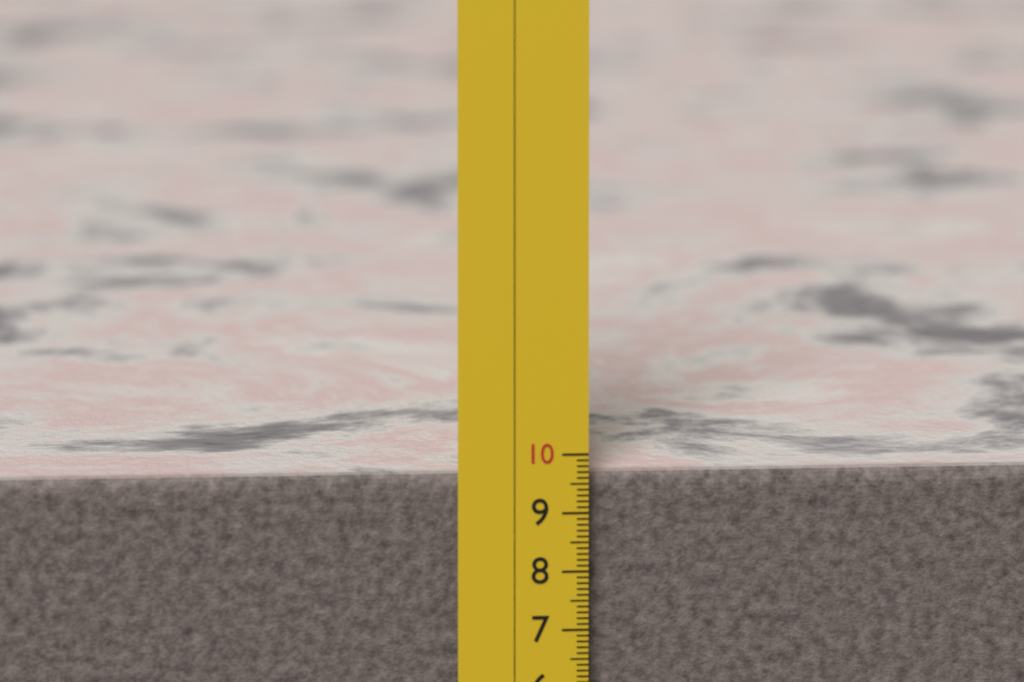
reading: 9.6 (no unit)
